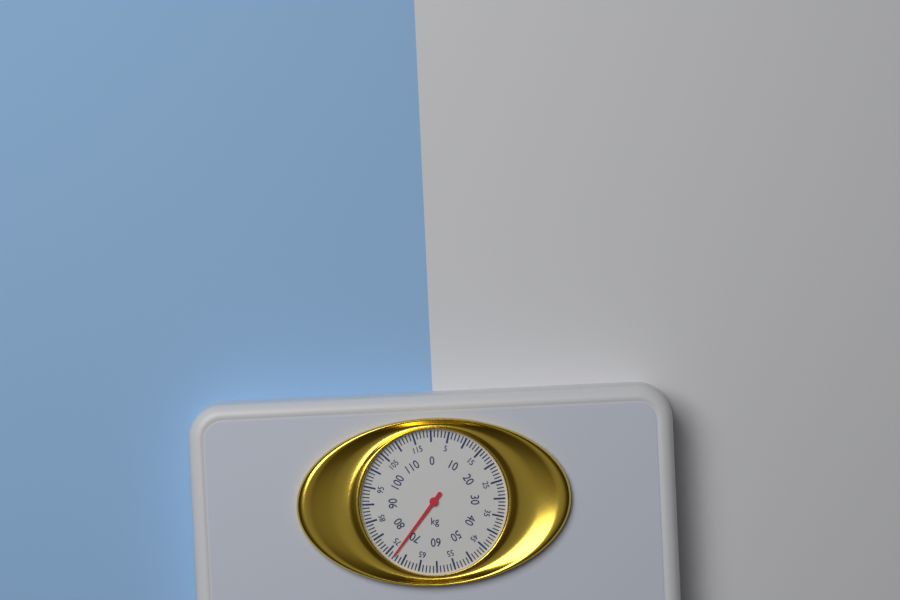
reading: 73 kg
